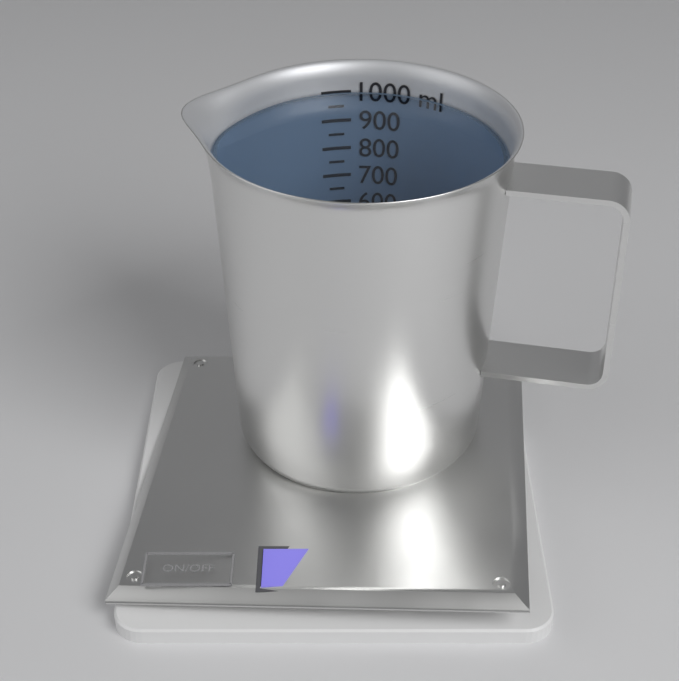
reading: 1000 ml
